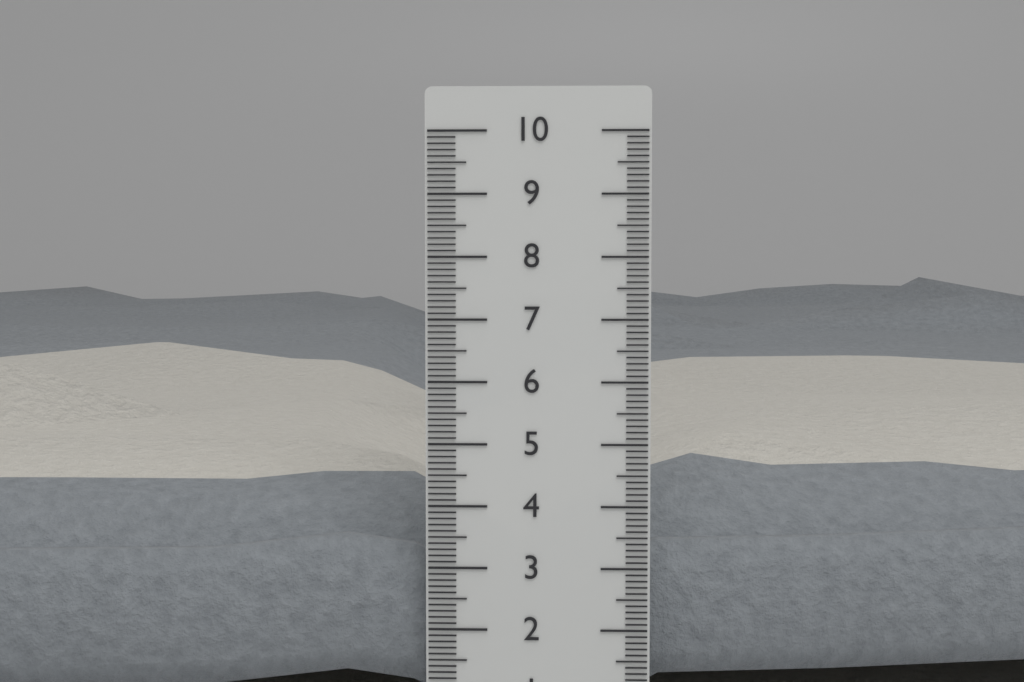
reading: 6.5 cm
